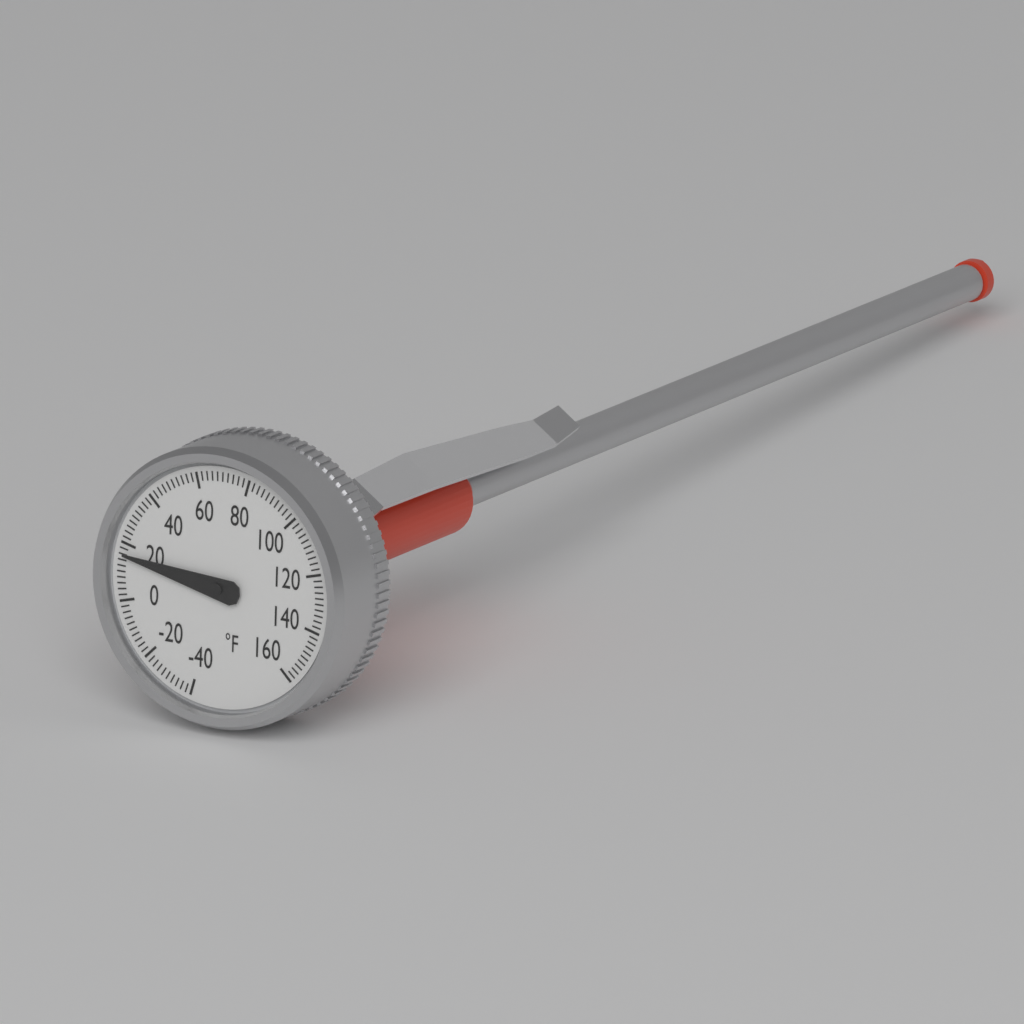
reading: 16 °F
